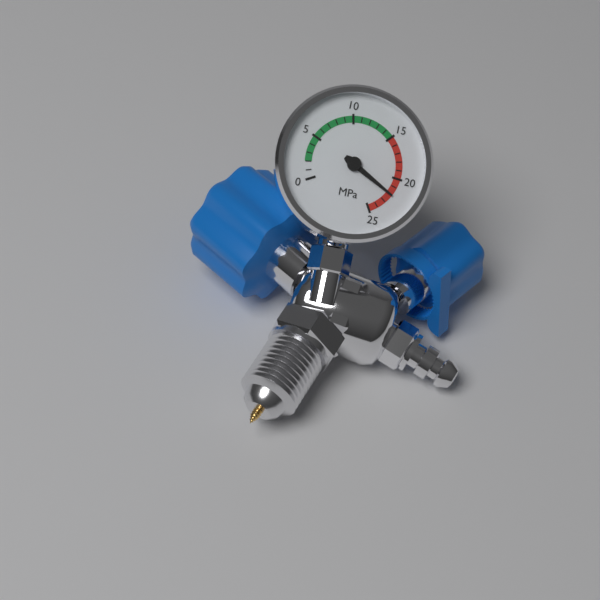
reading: 22 MPa
